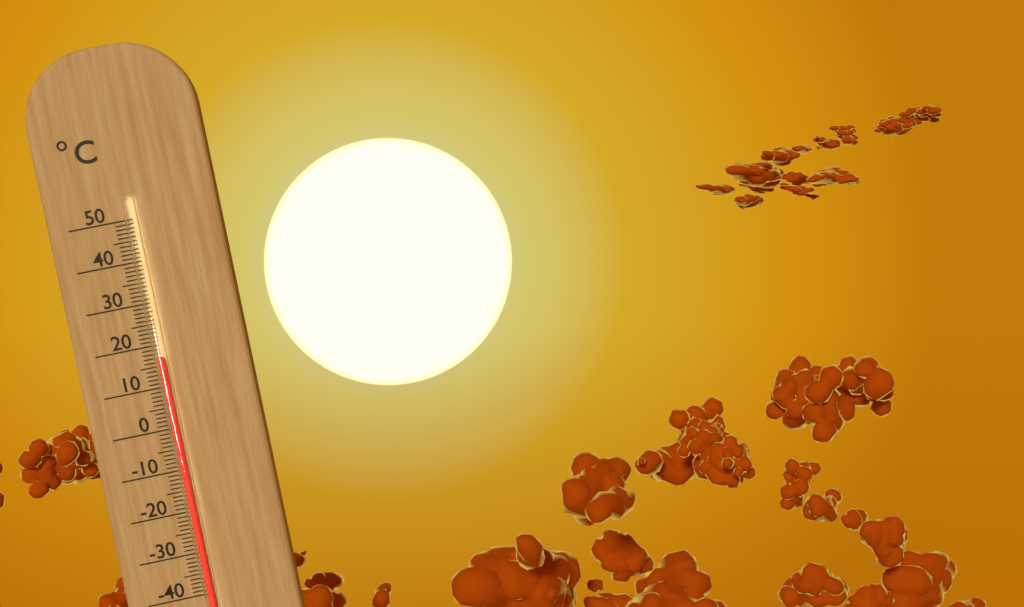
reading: 17 °C
